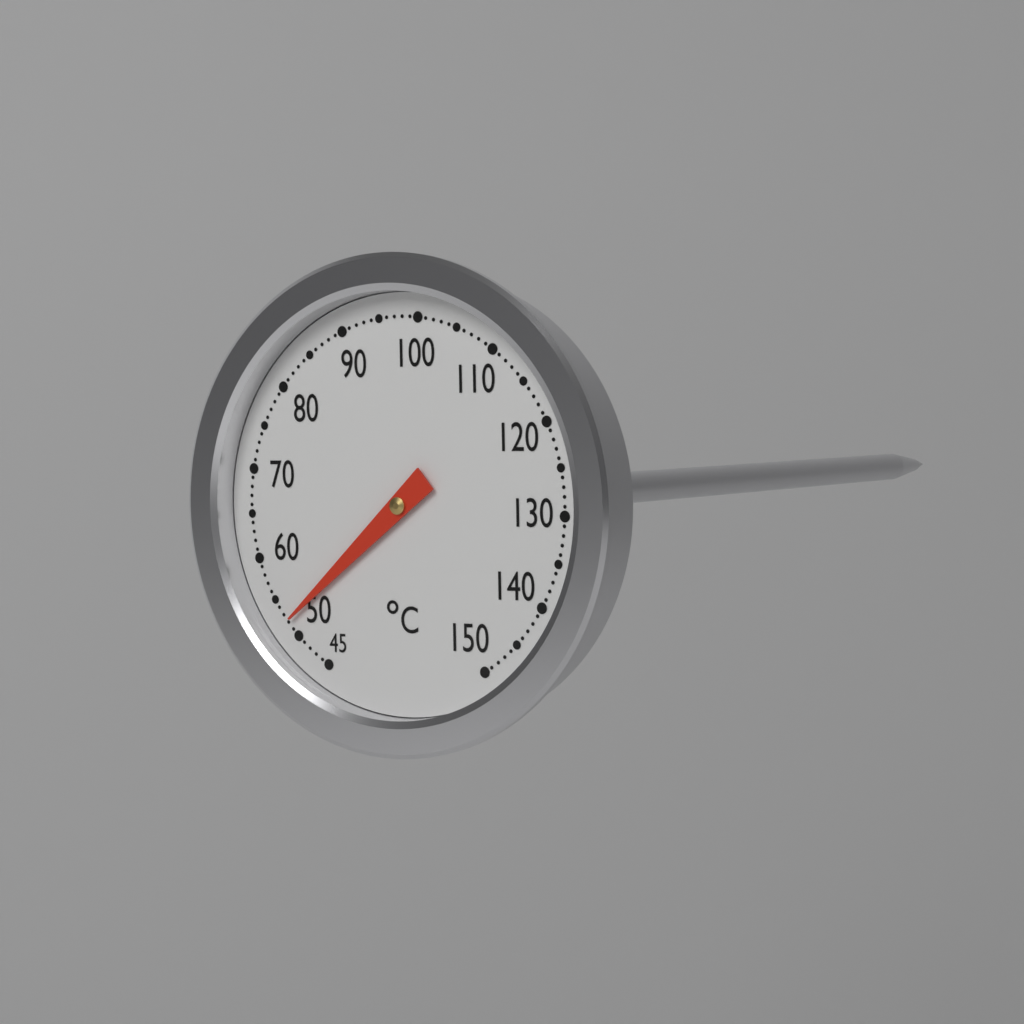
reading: 52 °C
